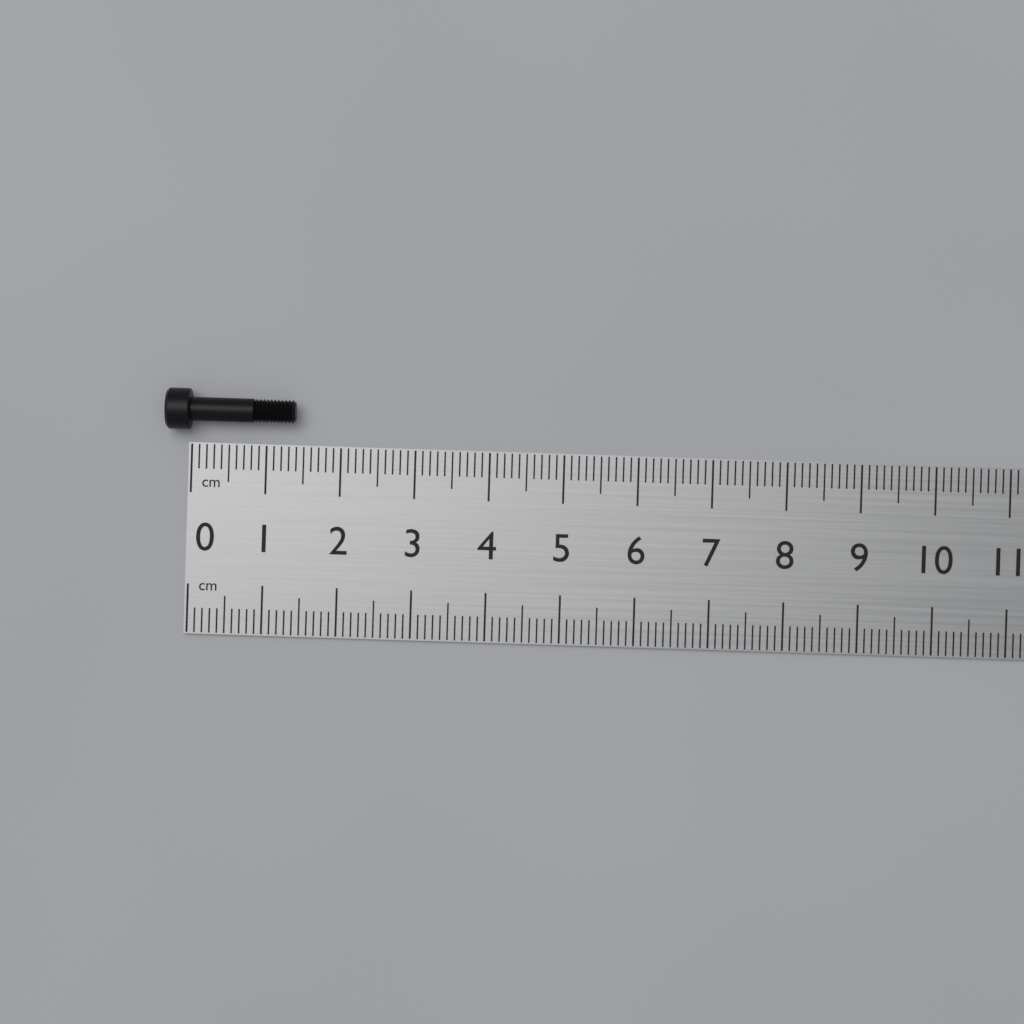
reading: 1.4 cm
